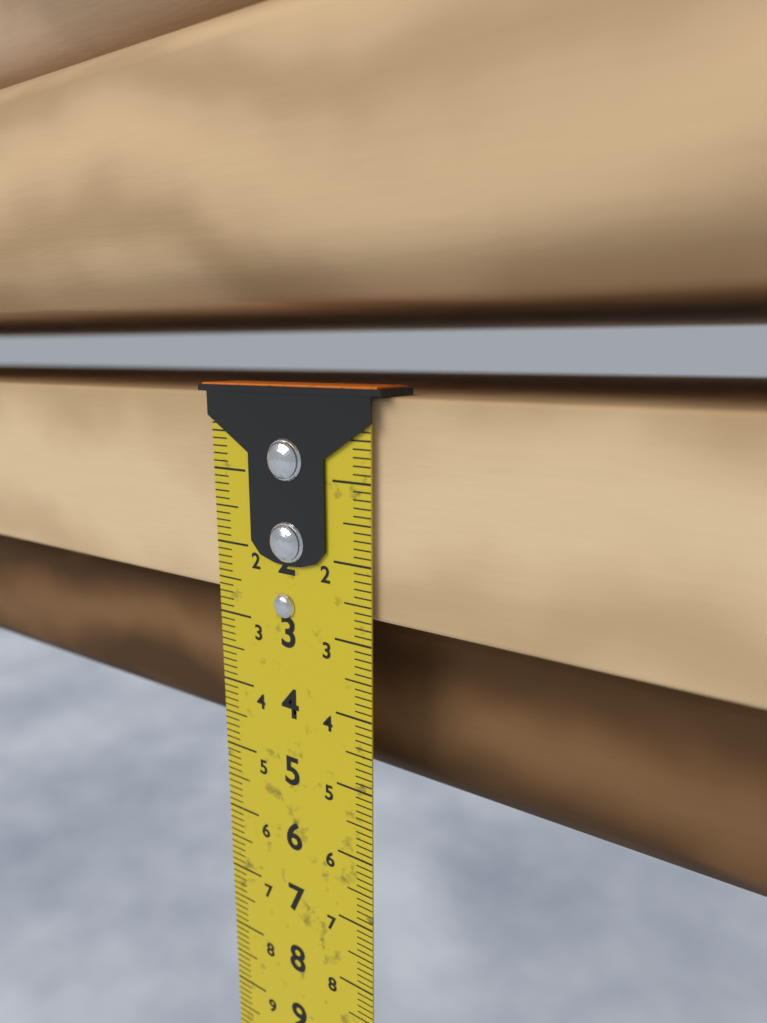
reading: 2.7 cm
